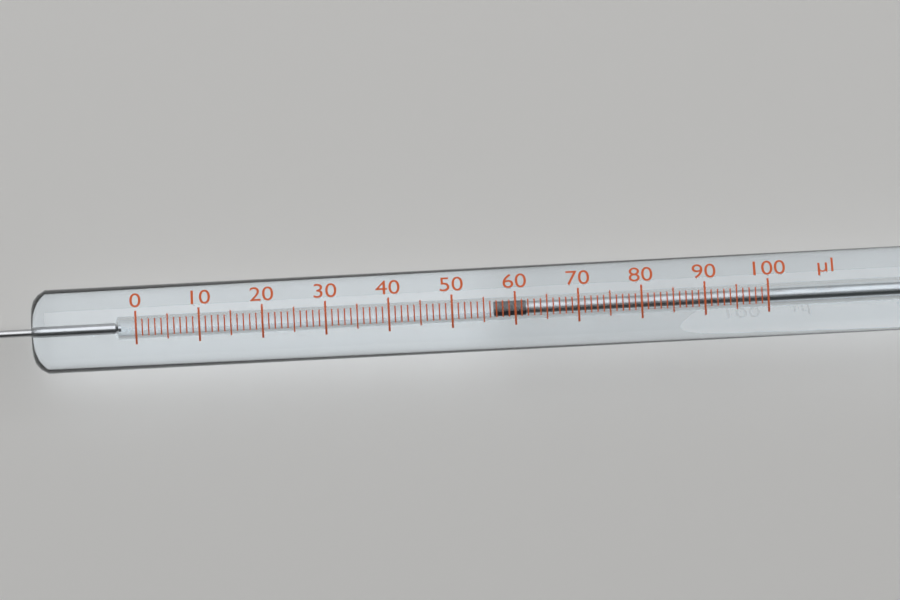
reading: 57 µl
